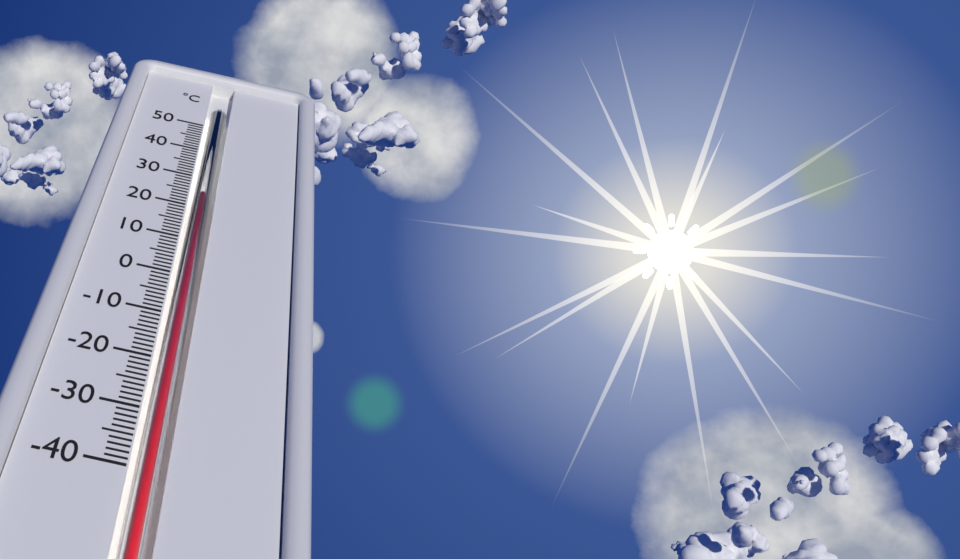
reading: 24 °C
